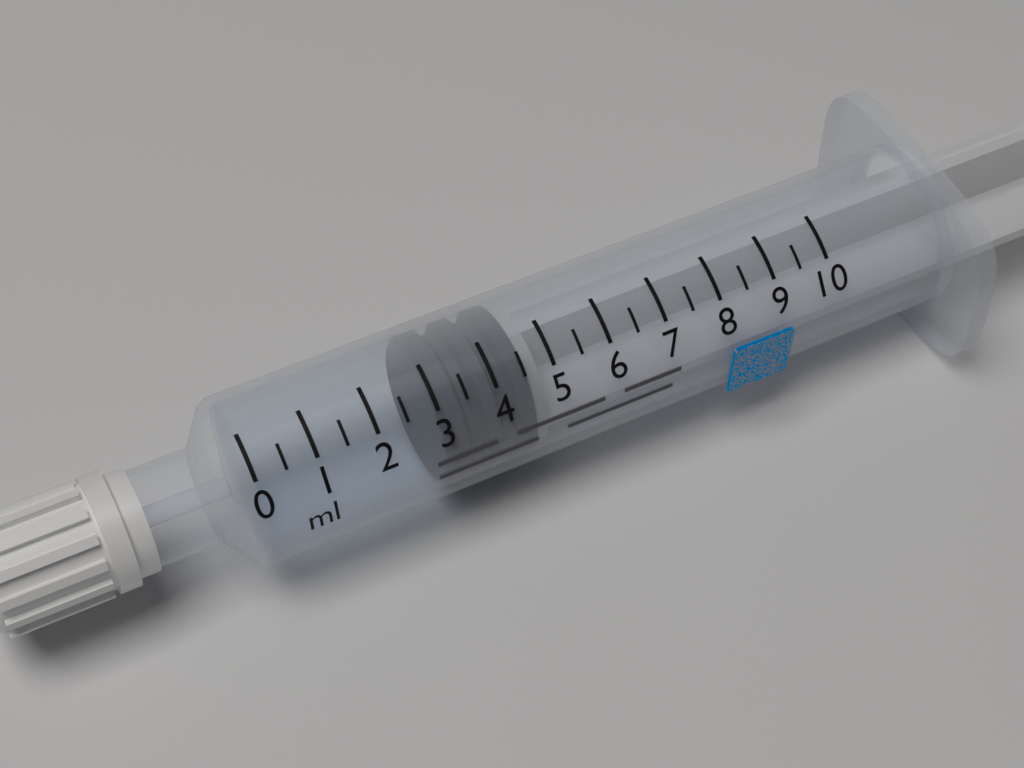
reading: 3.0 ml
